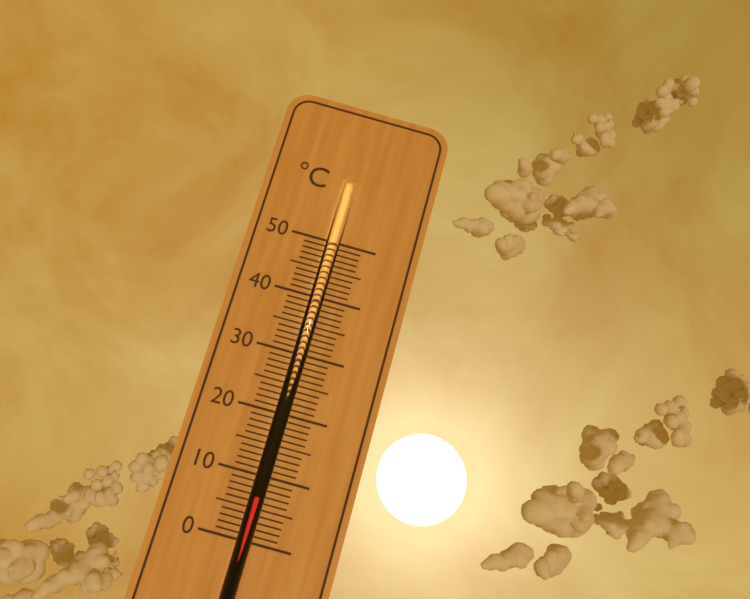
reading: 7 °C
